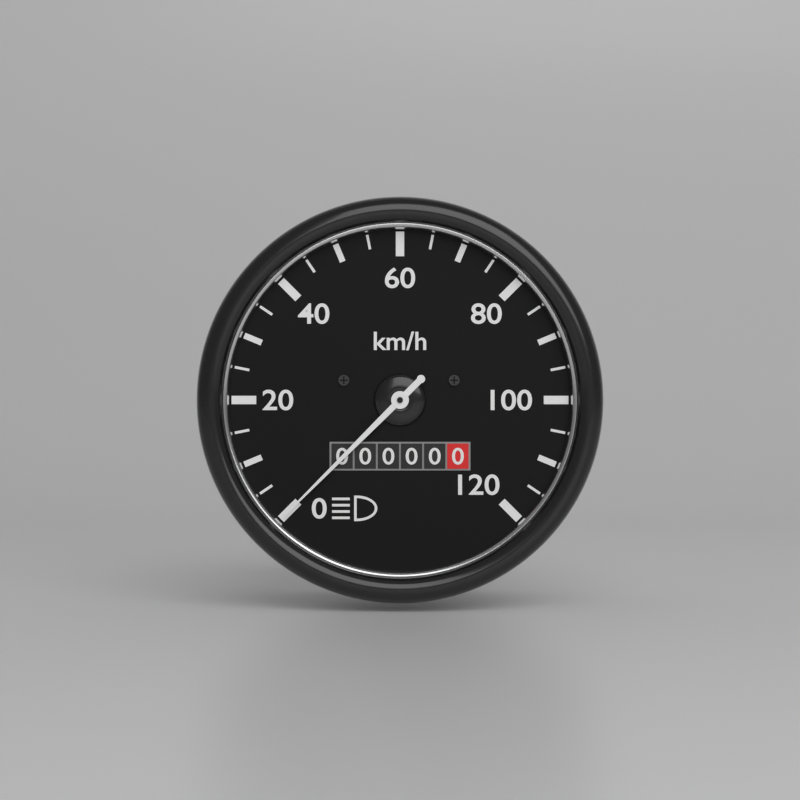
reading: 0 km/h
